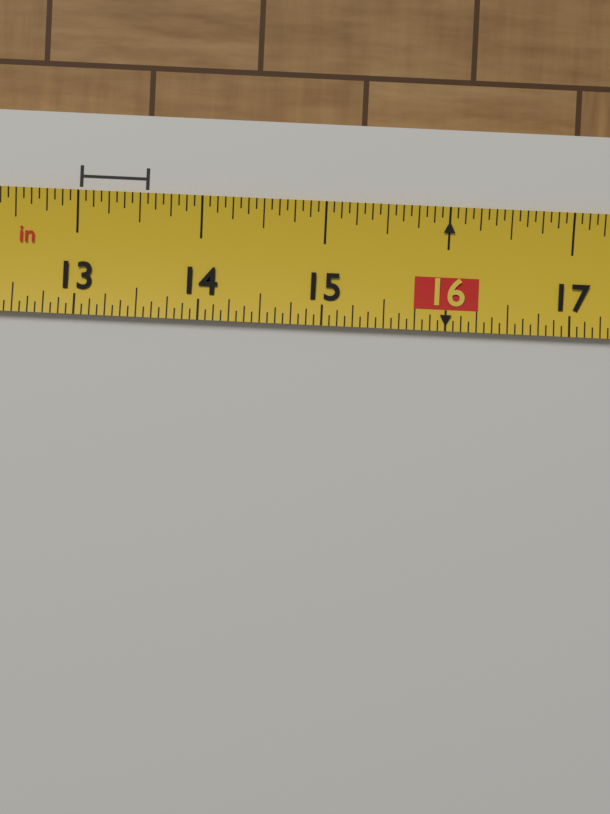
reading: 13.5625 in
